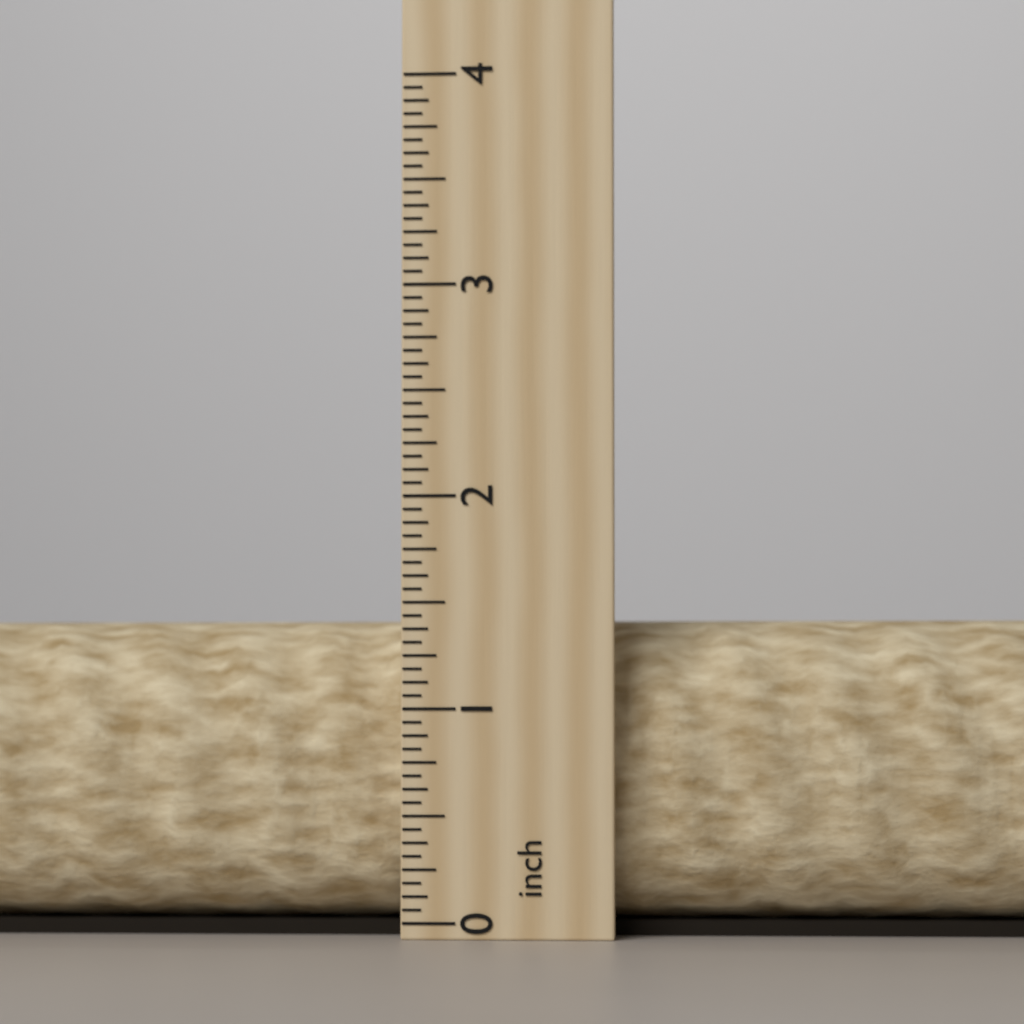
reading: 1.4375 inch
